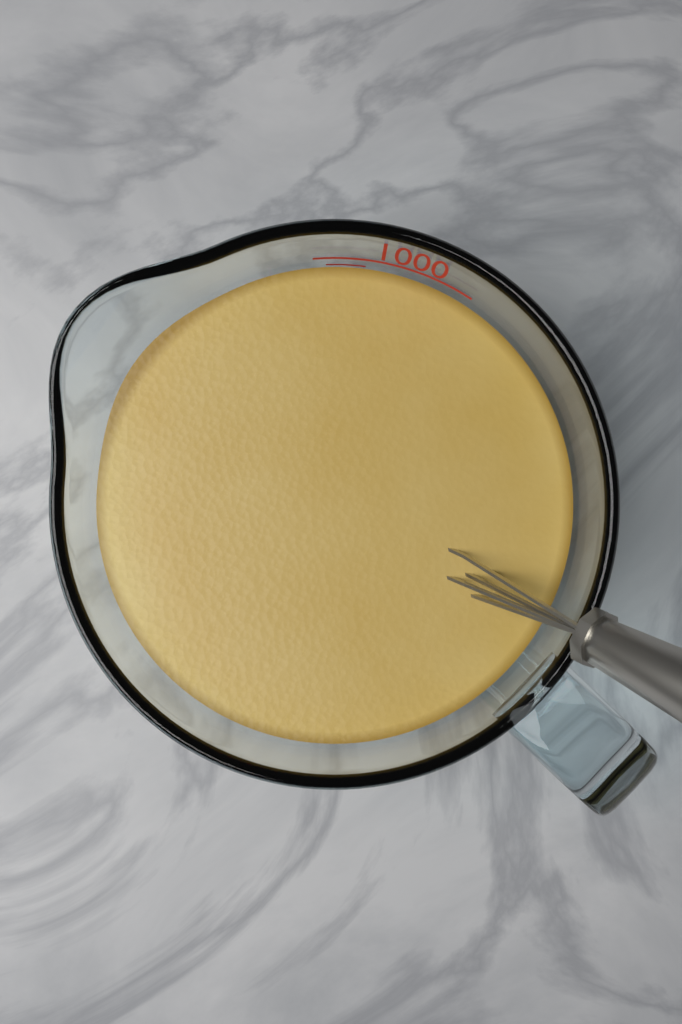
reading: 950 ml
